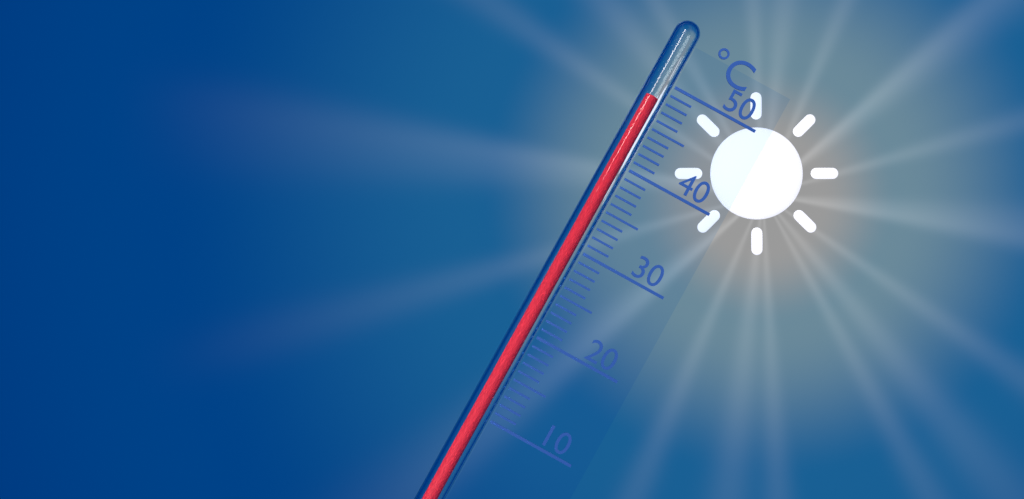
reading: 48 °C
